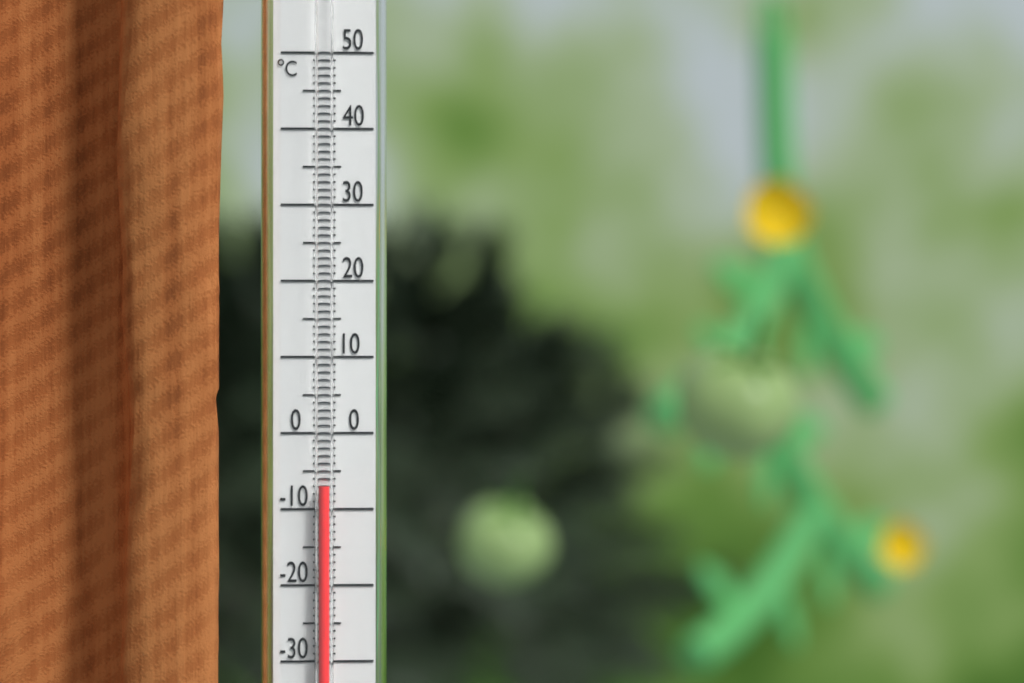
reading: -7 °C
